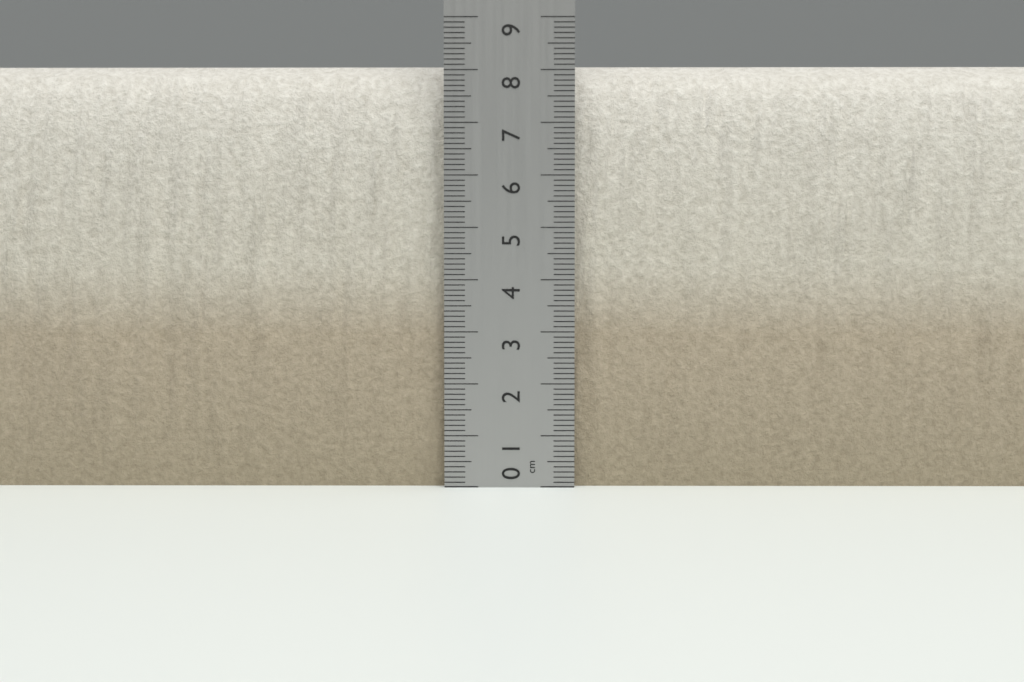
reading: 8.2 cm
